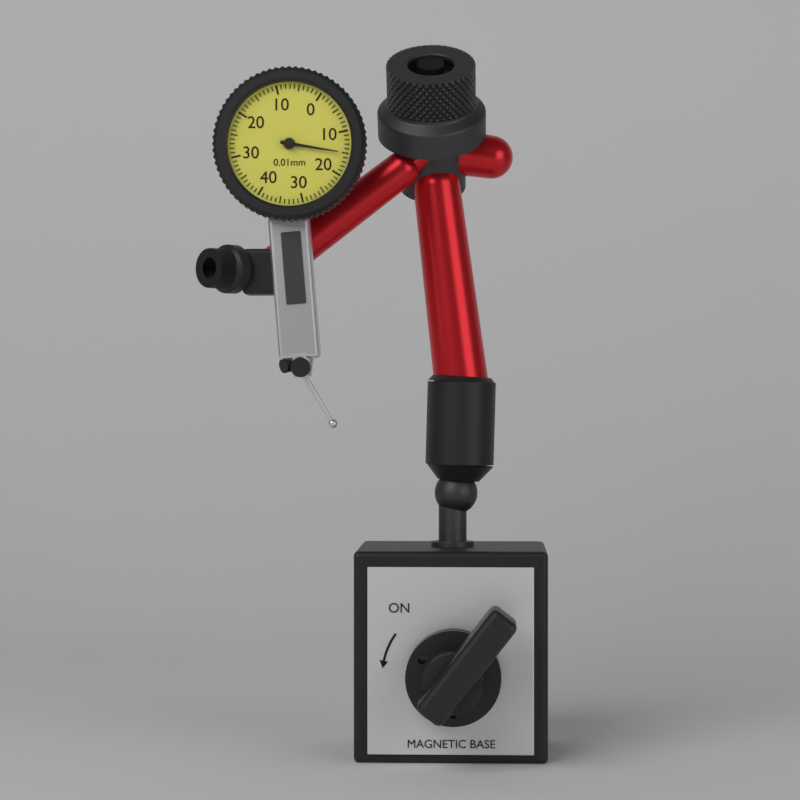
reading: 0.15 mm
